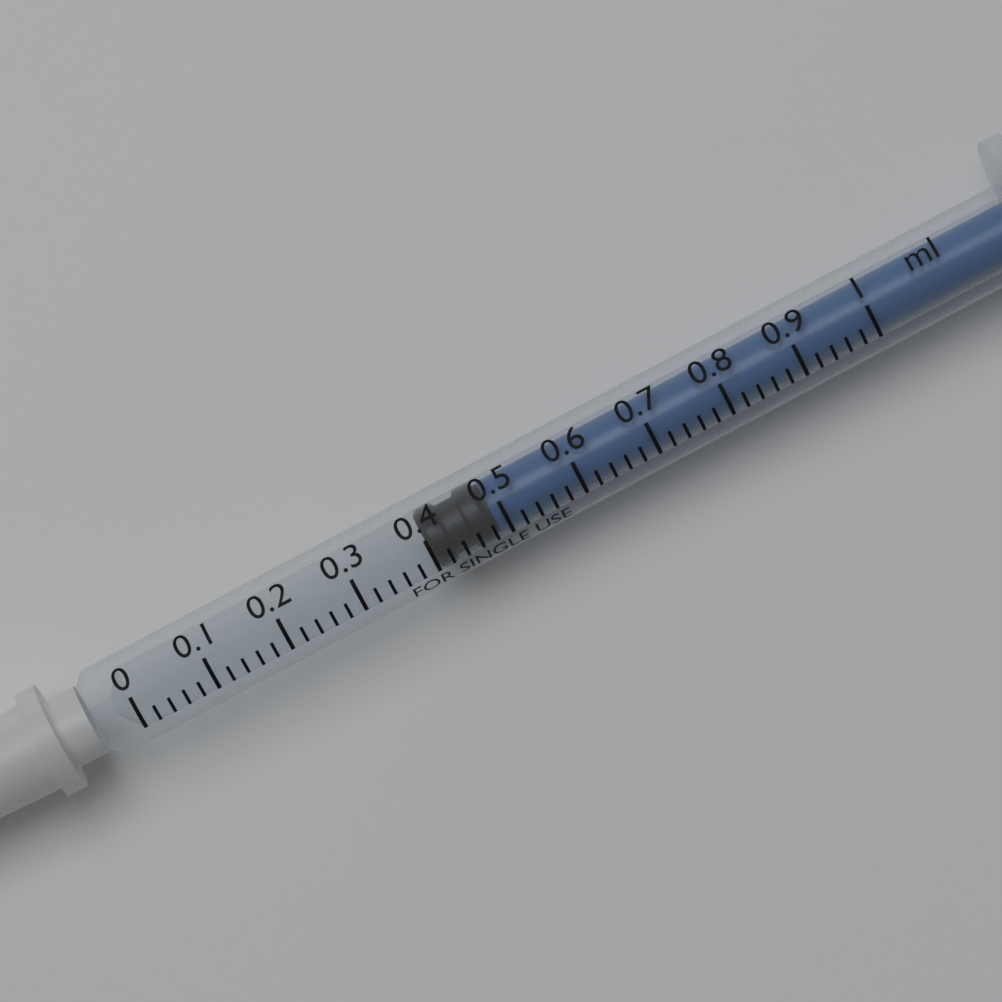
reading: 0.40 ml
